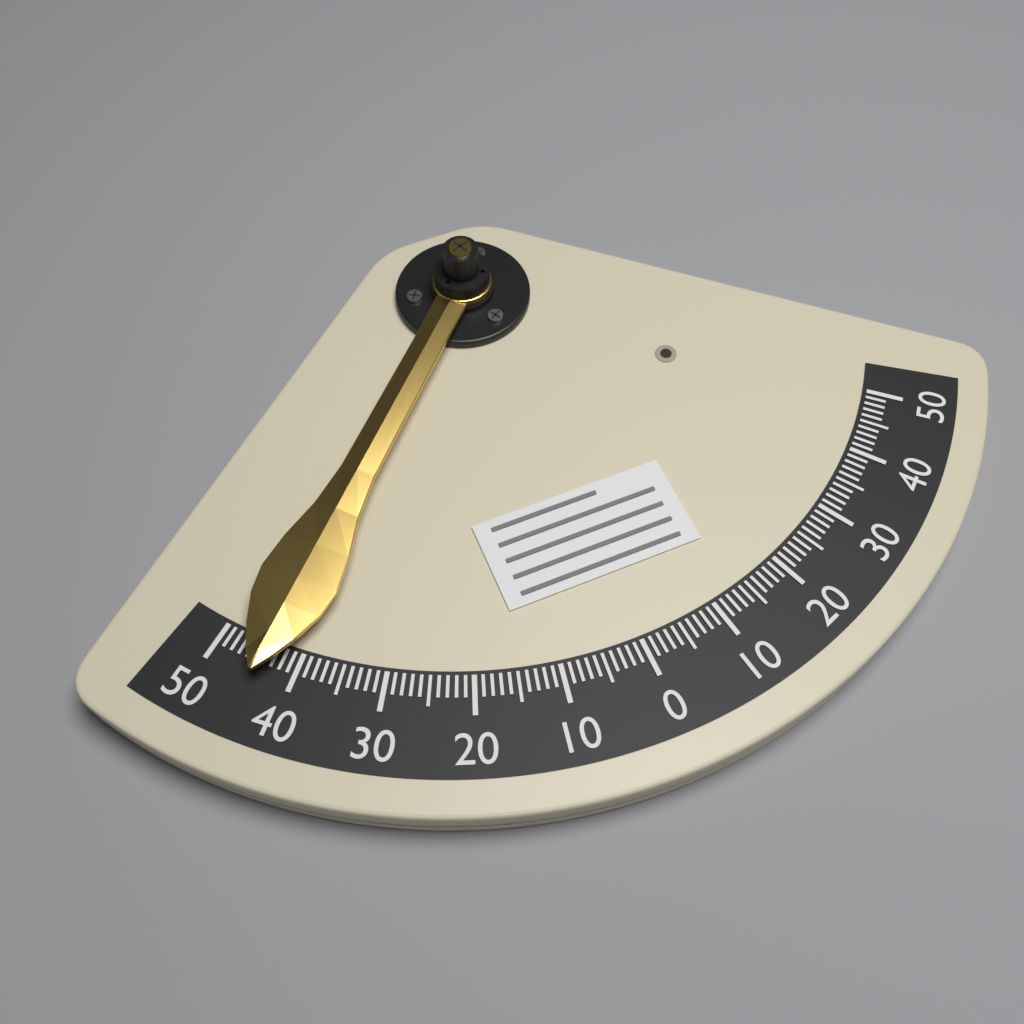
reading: 44 (no unit)
